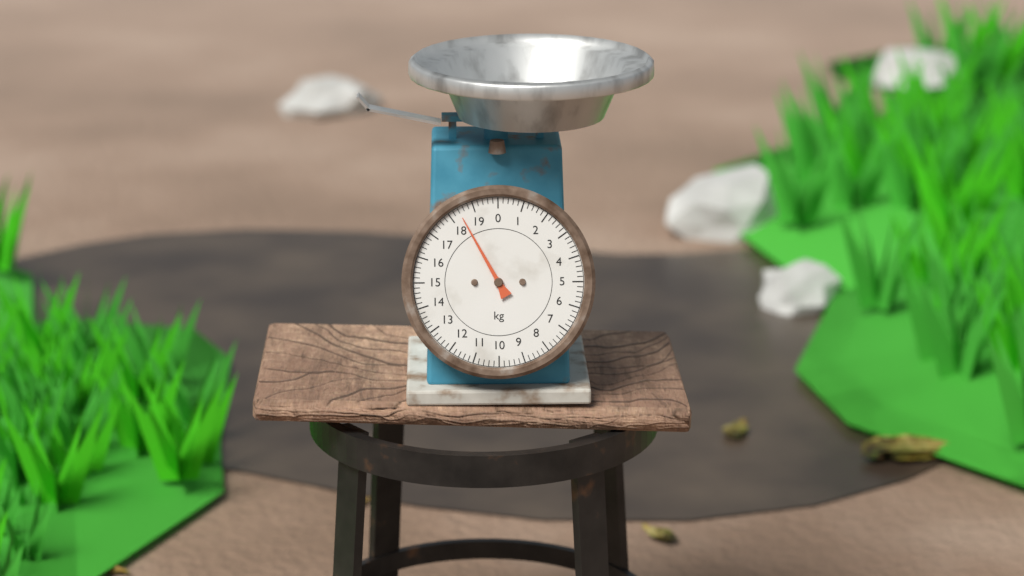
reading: 18.4 kg
